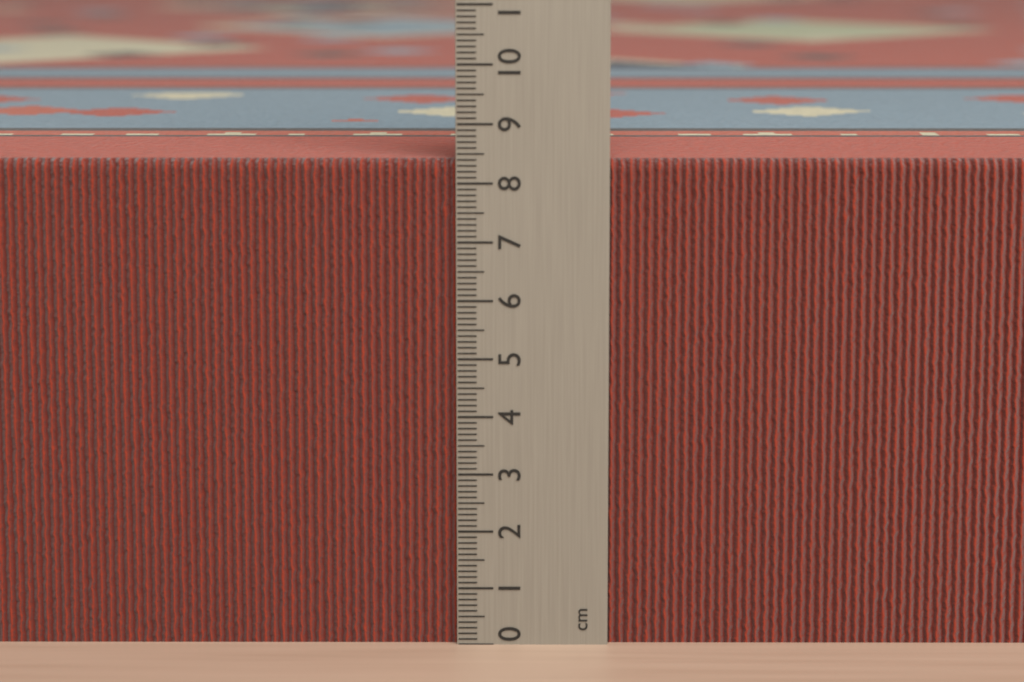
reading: 8.4 cm
